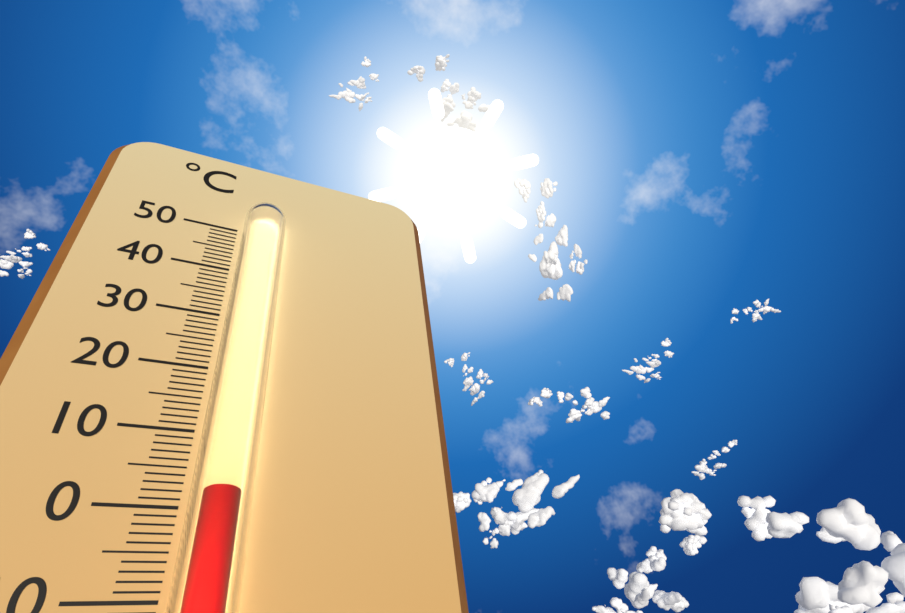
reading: 1 °C
